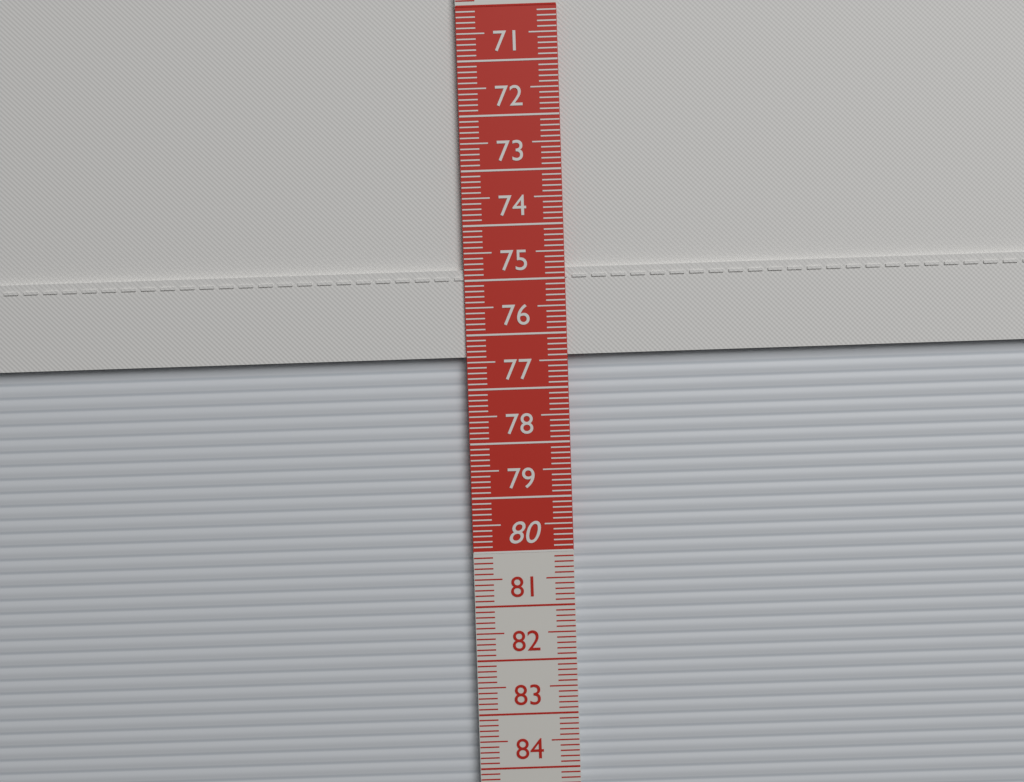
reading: 76.4 cm
